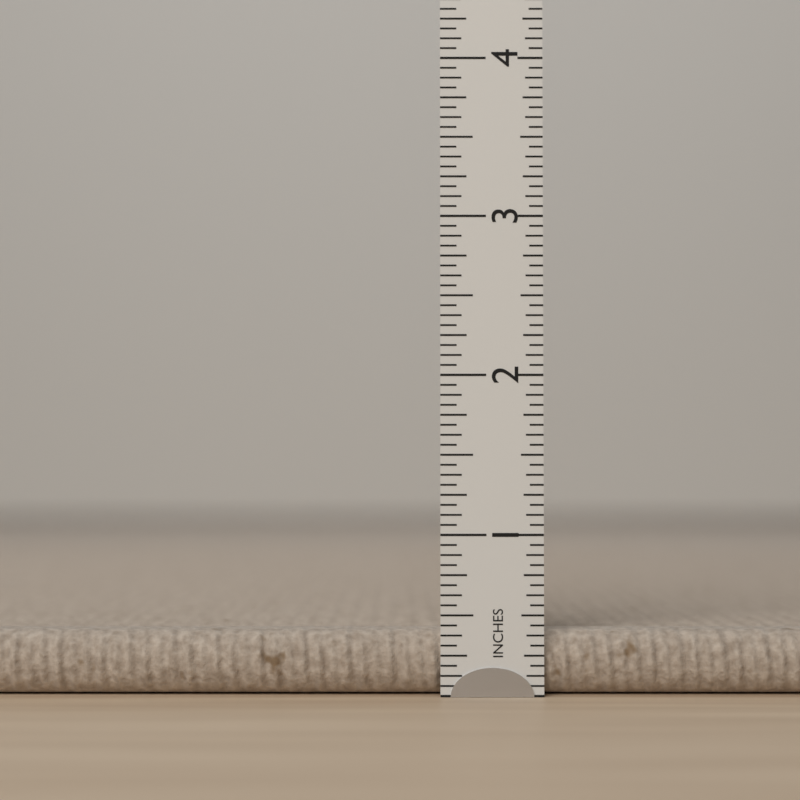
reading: 0.4000 in
